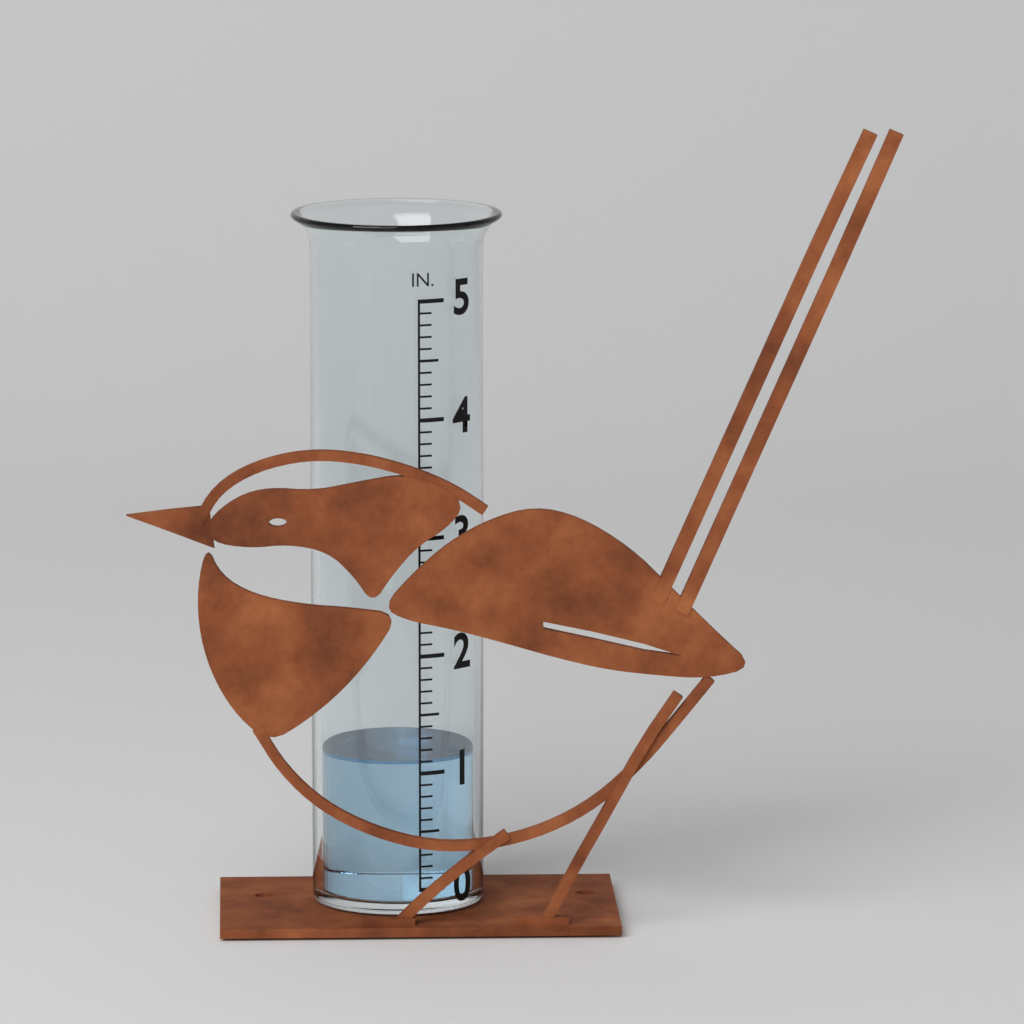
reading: 1.1 in
